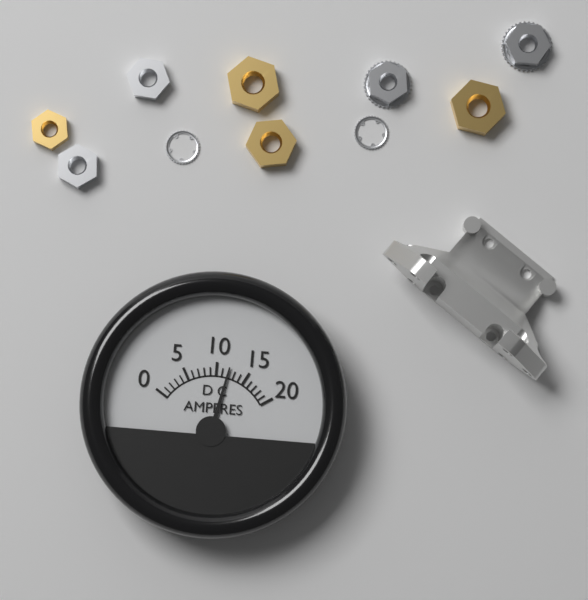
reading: 12 A
